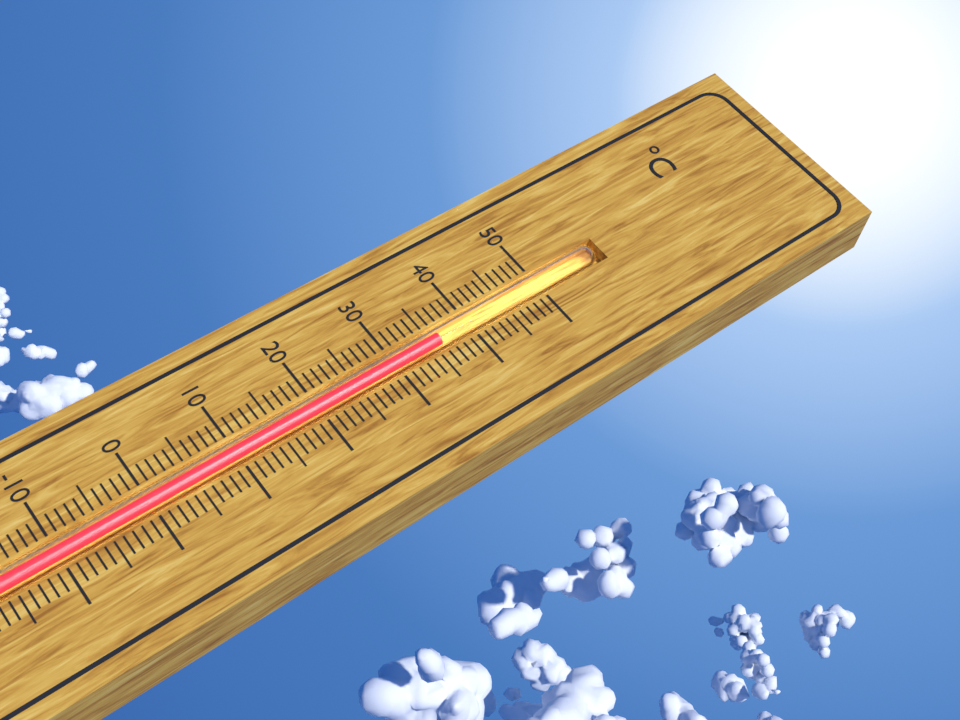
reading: 36 °C
